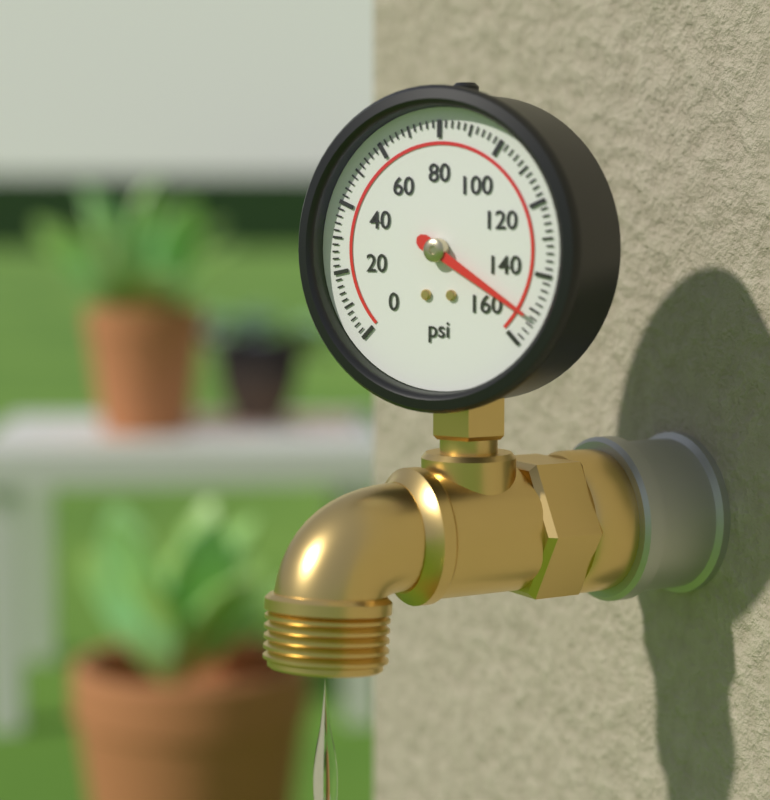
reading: 152 psi
